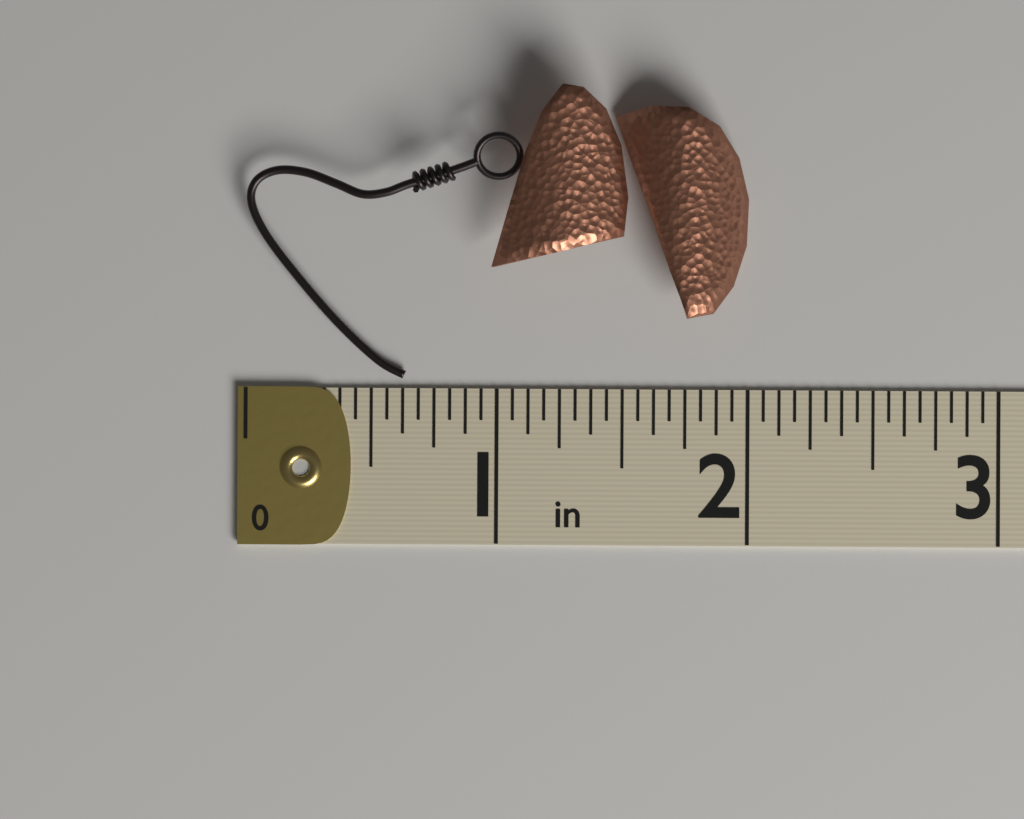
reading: 2.0000 in
